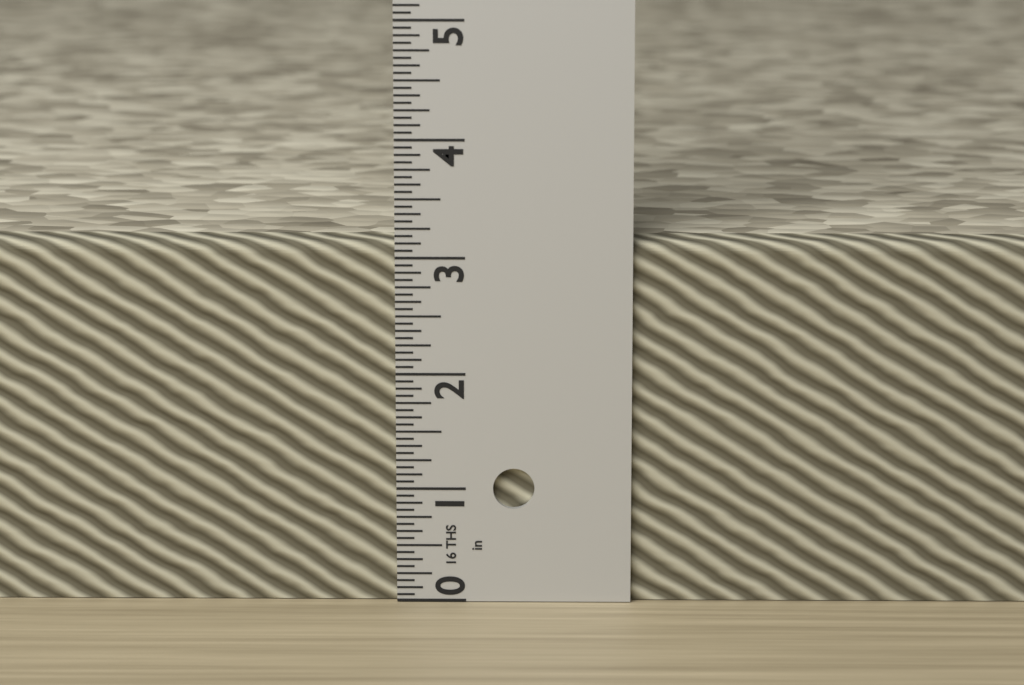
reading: 3.1250 in
